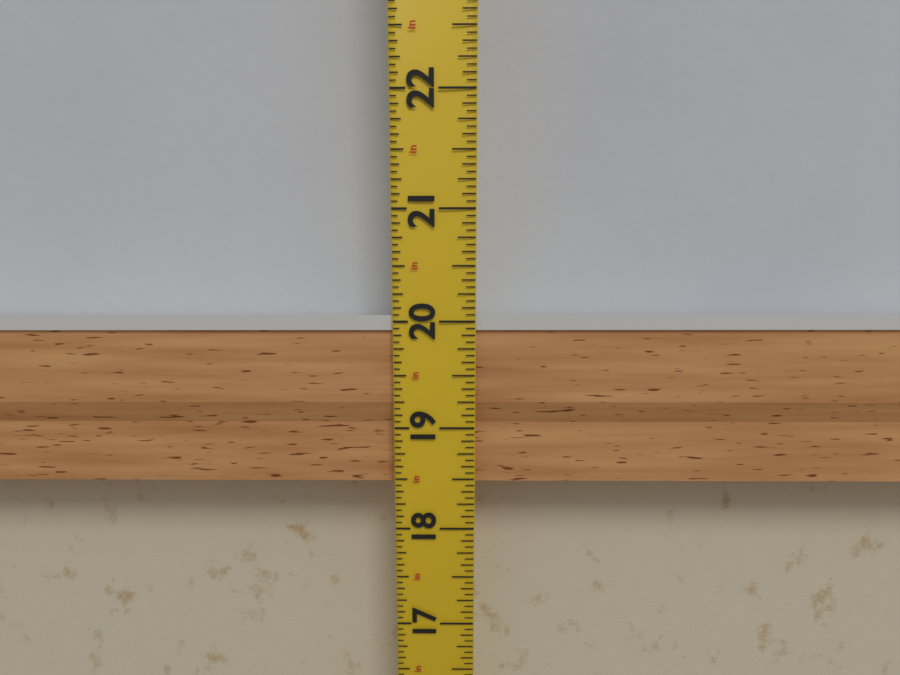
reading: 20.0625 in
